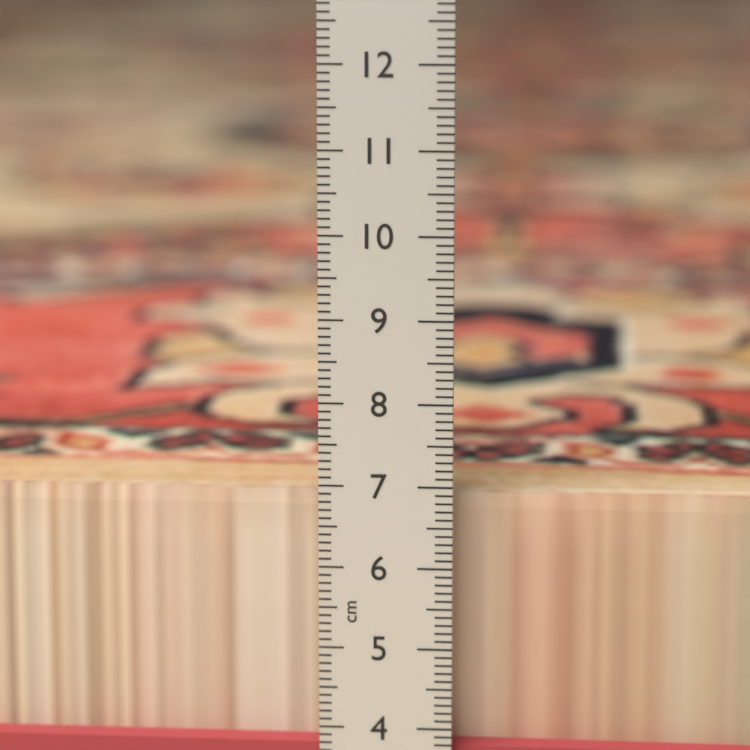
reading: 6.8 cm
